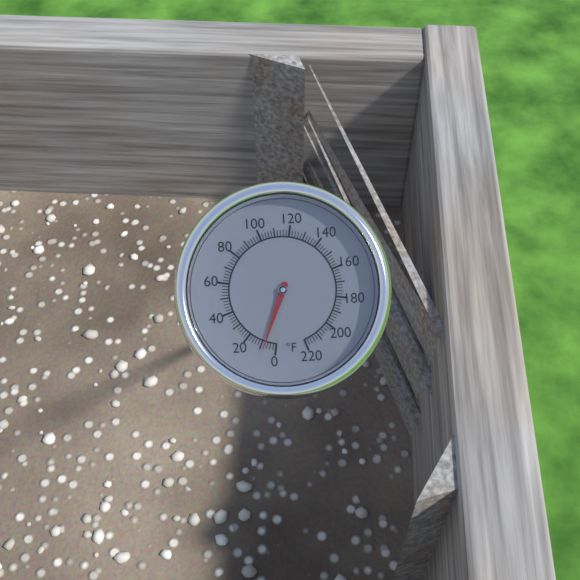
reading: 8 °F
